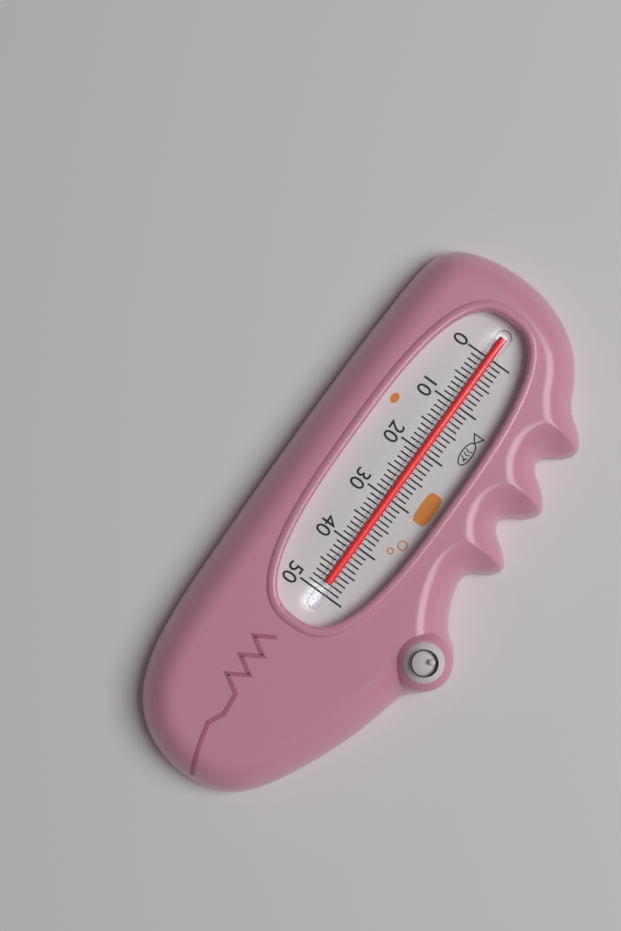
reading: 48 (no unit)
